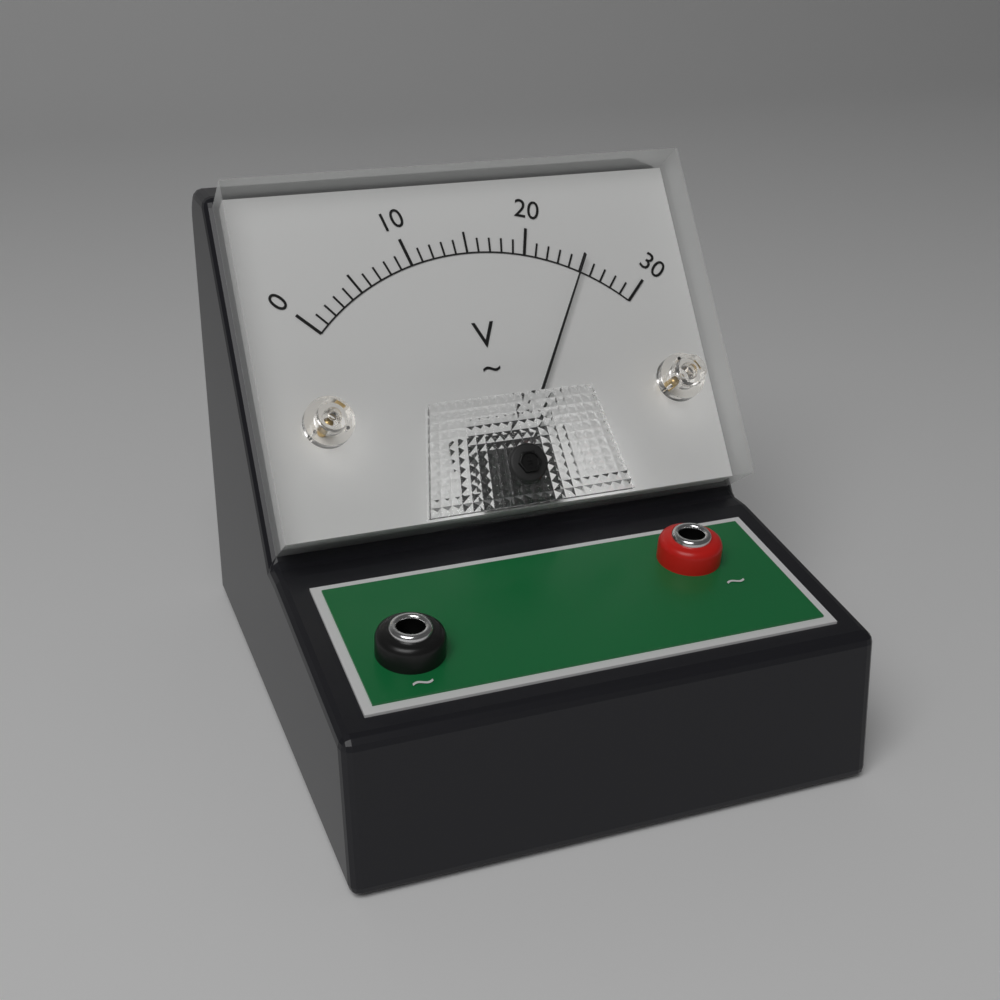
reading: 25 V
